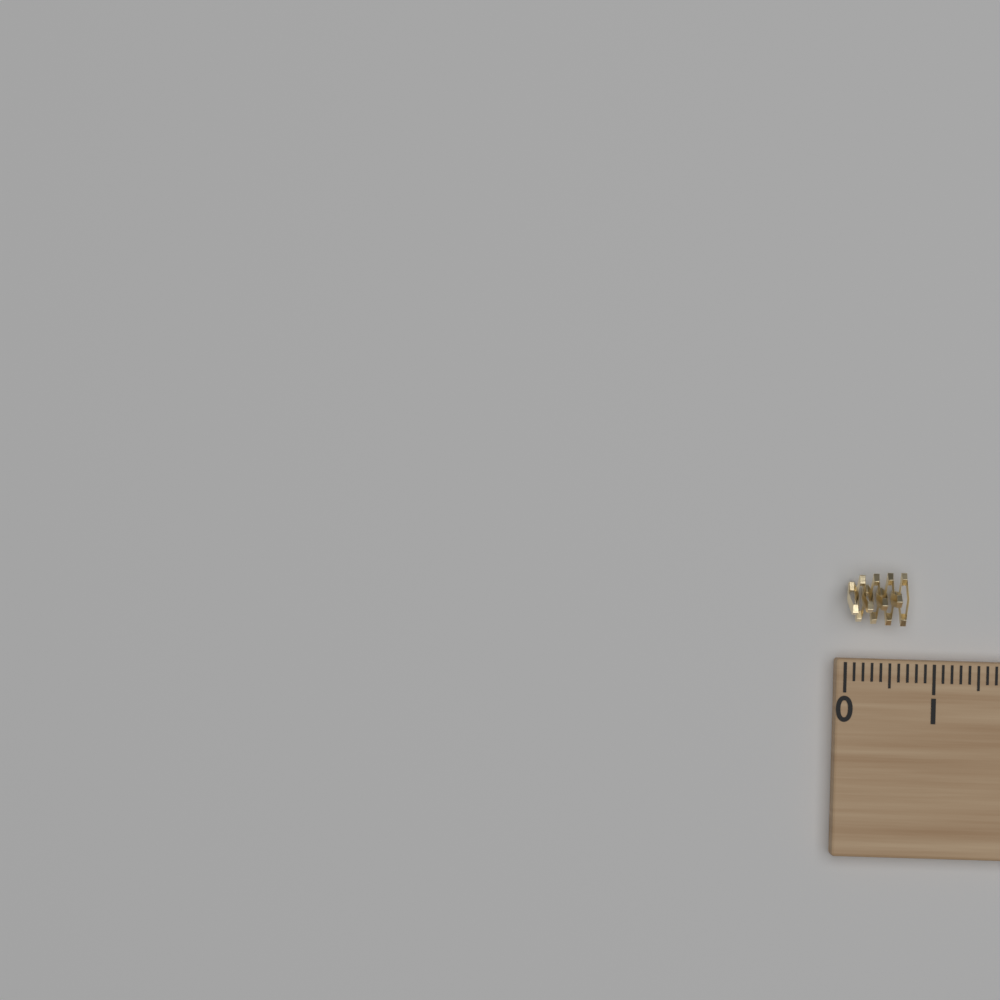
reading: 0.7 (no unit)
